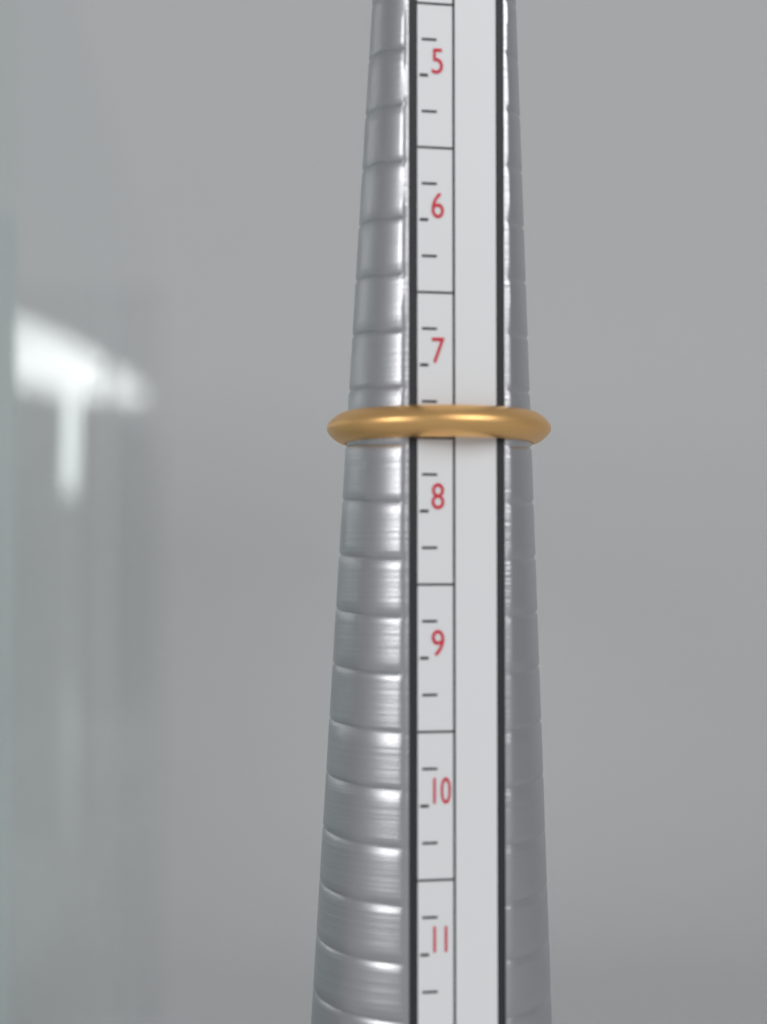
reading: 7.50 (no unit)
